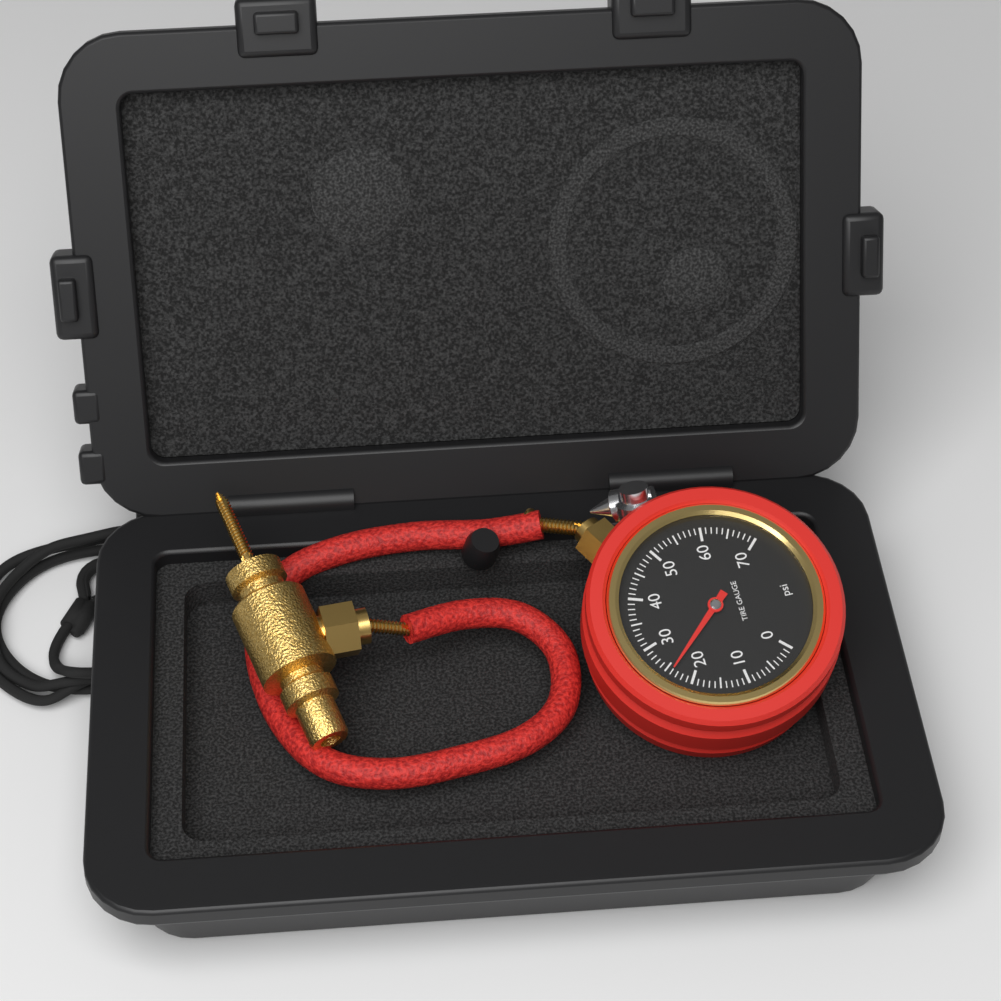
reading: 24 psi
